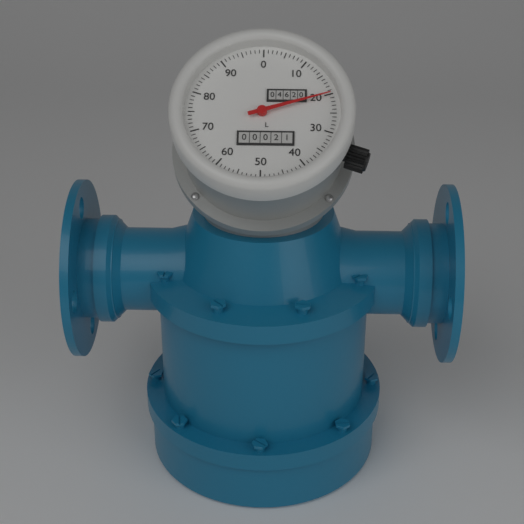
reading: 20 L
